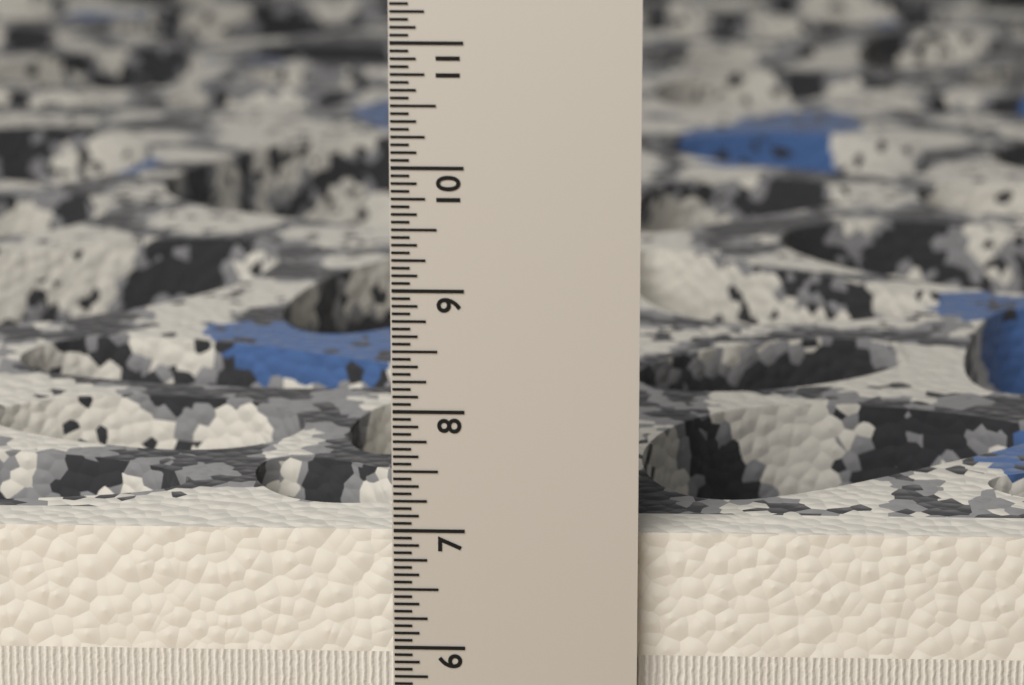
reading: 6.9375 in
